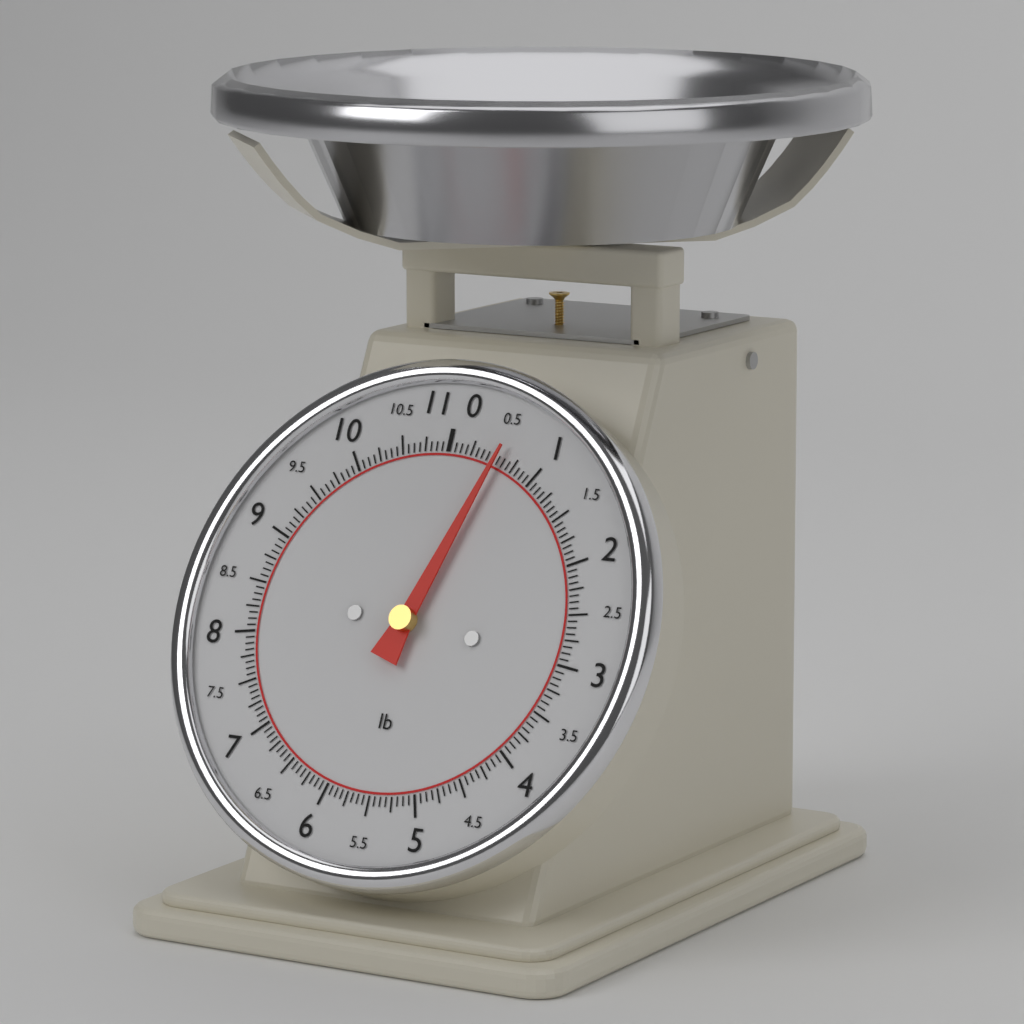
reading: 0.5625 lb
